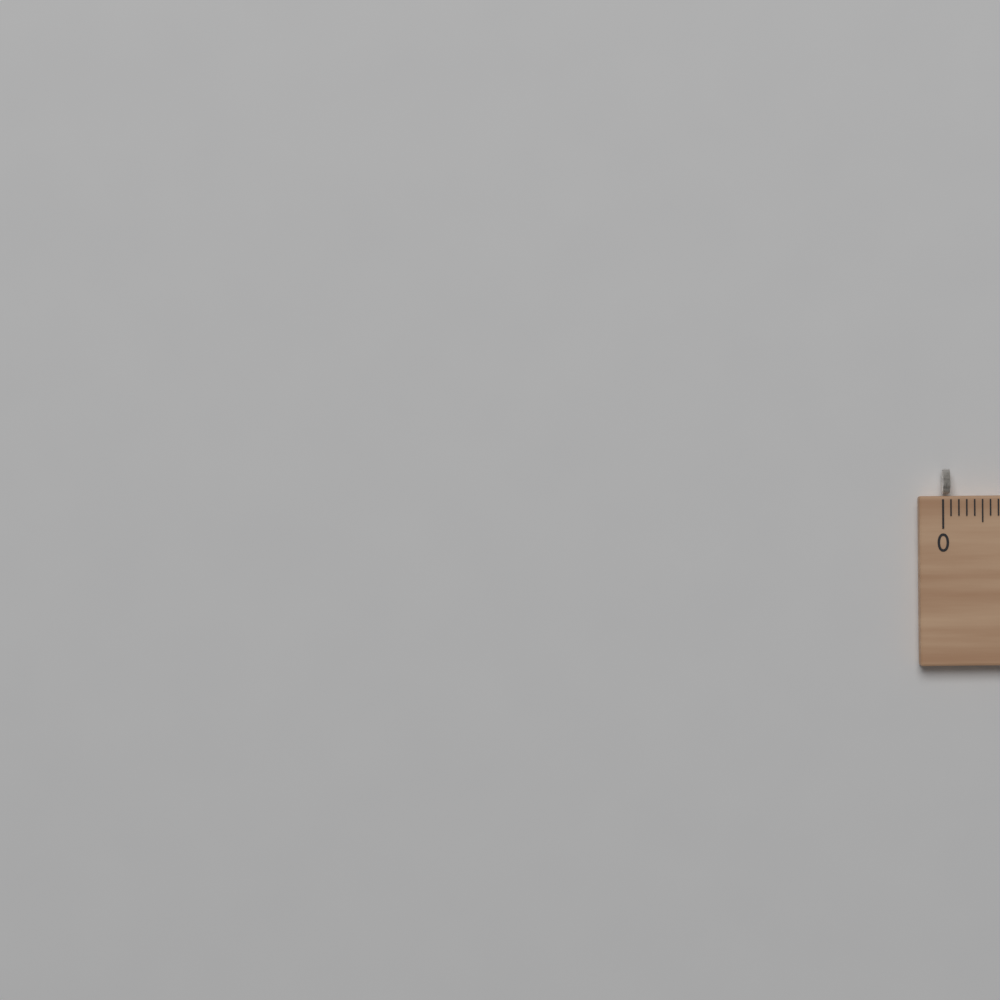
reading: 0.1 cm
